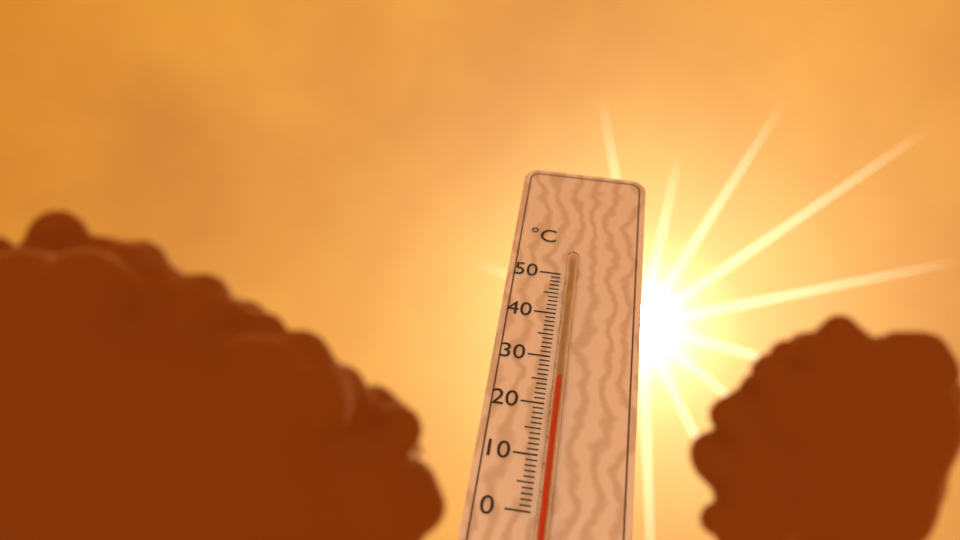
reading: 25 °C
